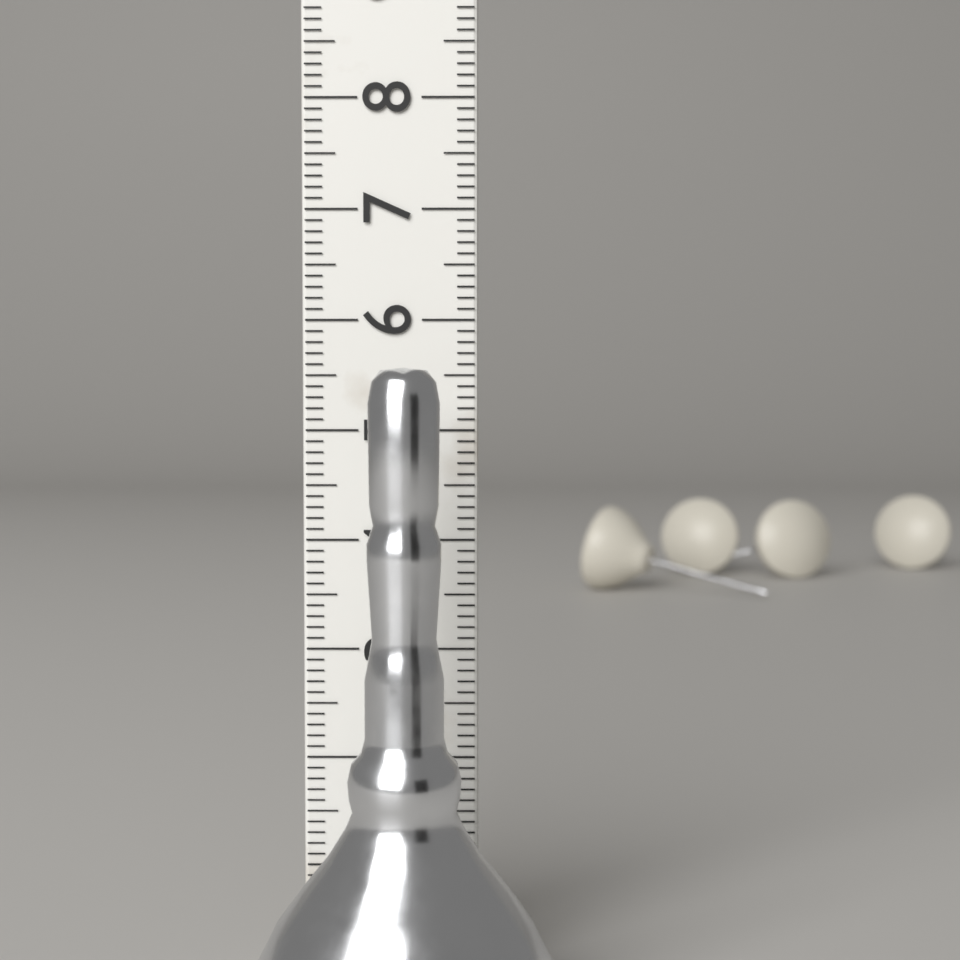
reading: 5.5 cm
